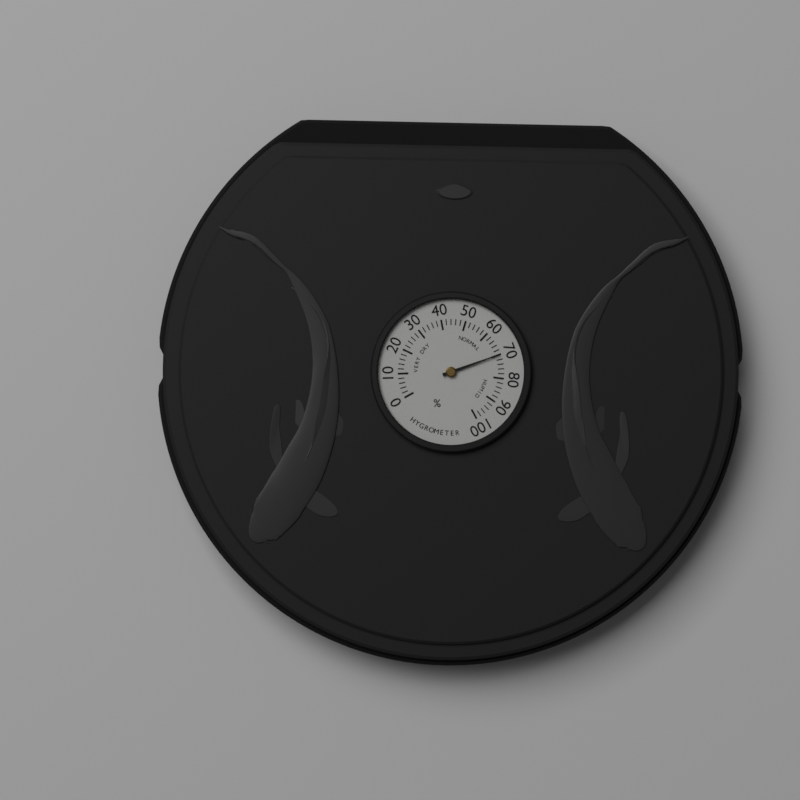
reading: 70 %
